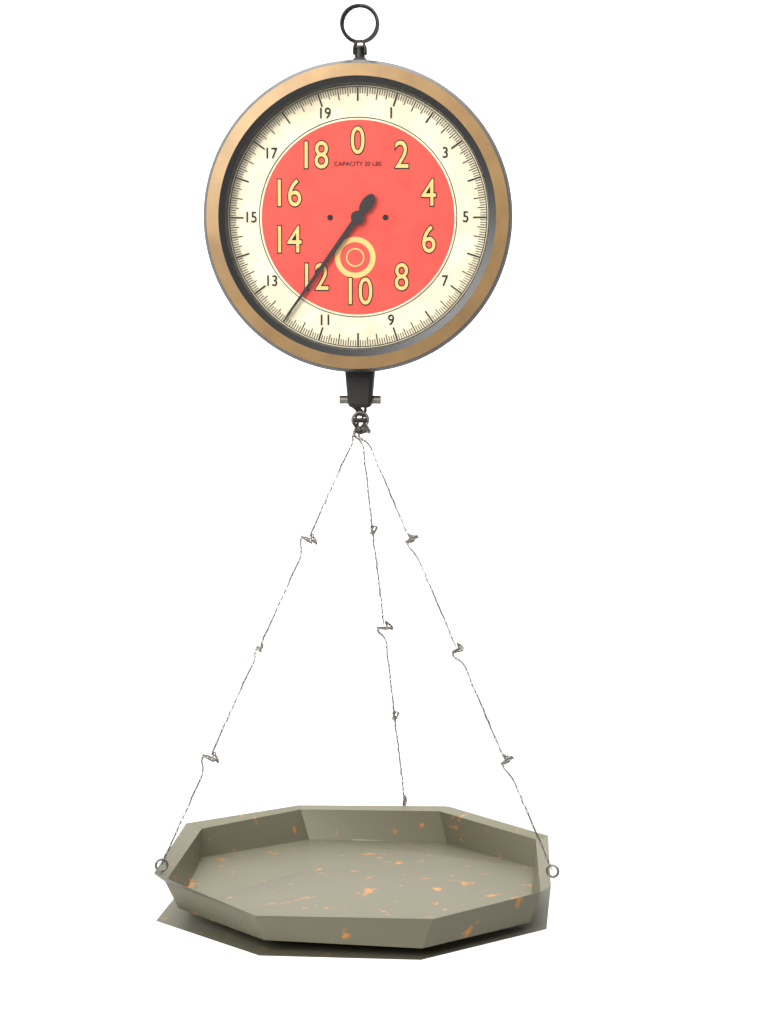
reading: 12.0000 lbs
